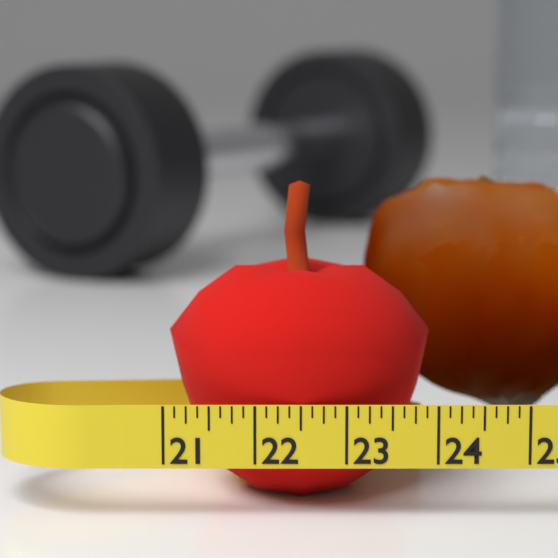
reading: 24.000 (no unit)
